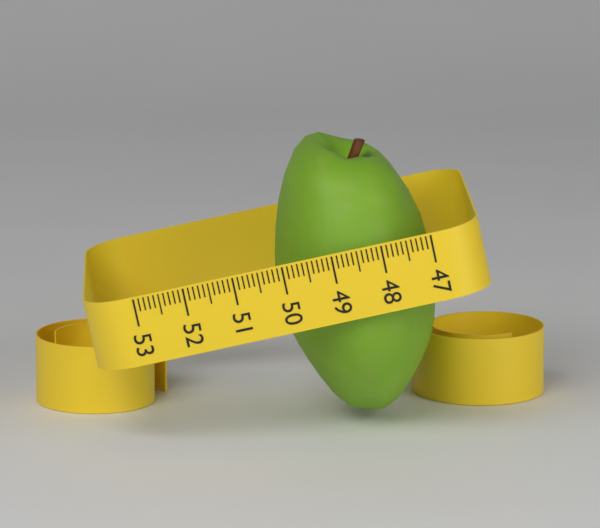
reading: 50.2 (no unit)
